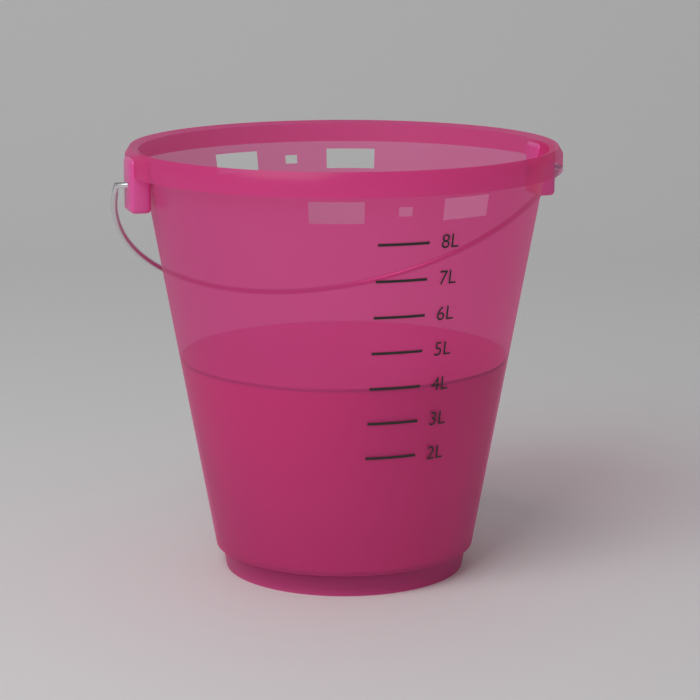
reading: 4 L
